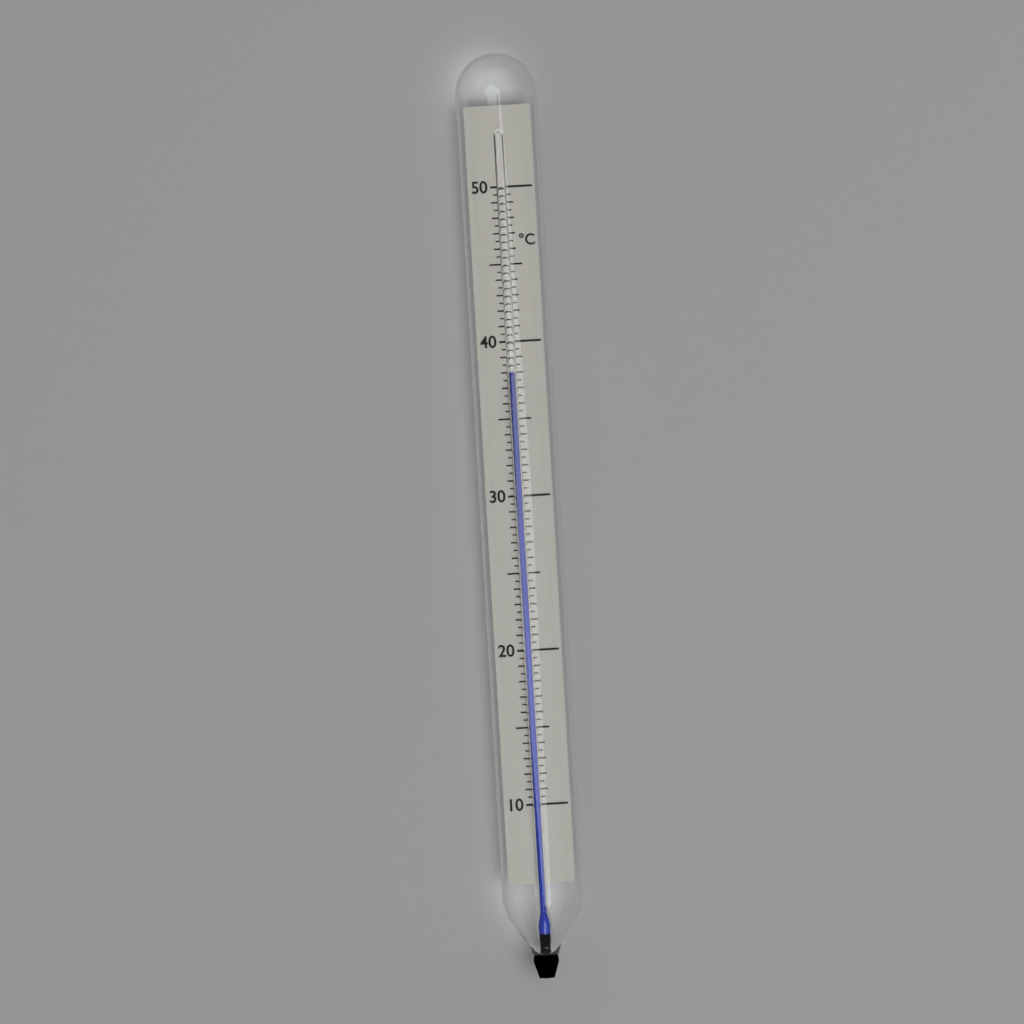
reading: 38.0 °C
